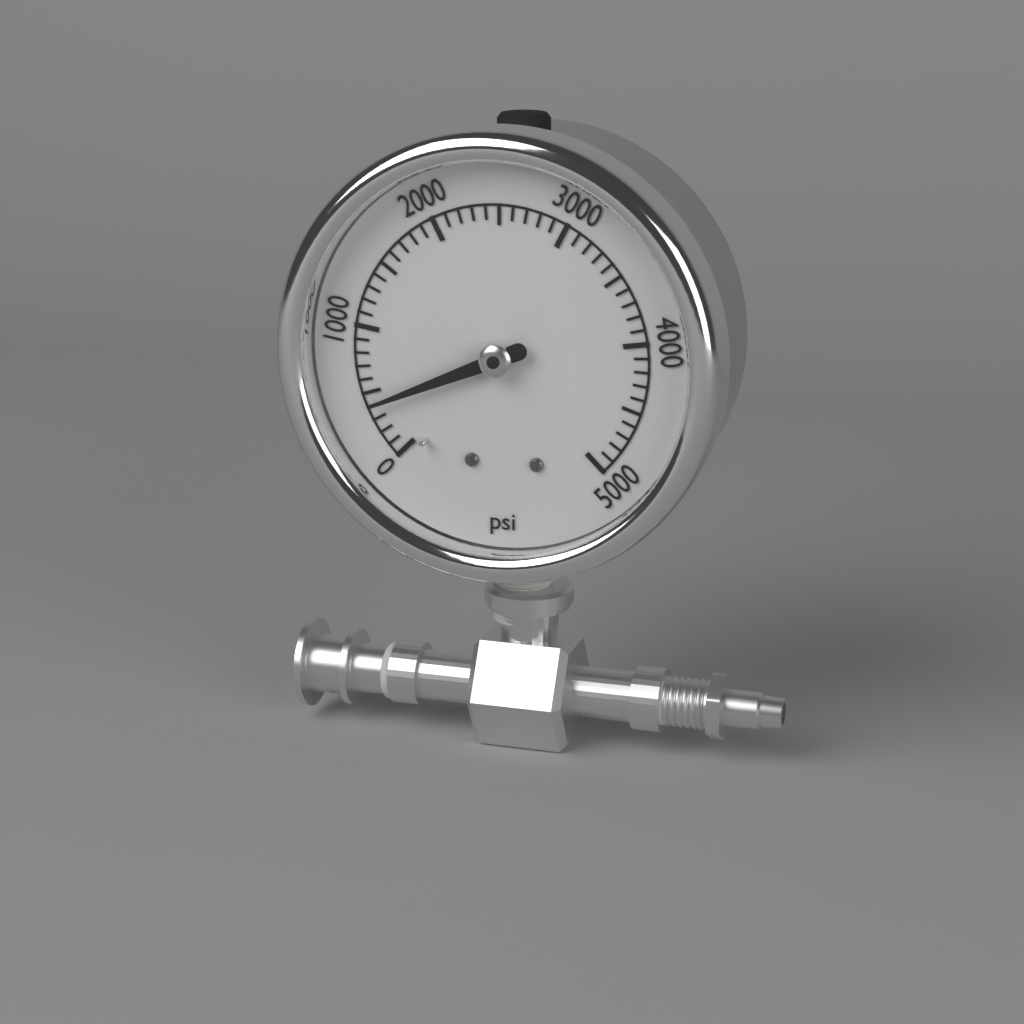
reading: 400 psi
